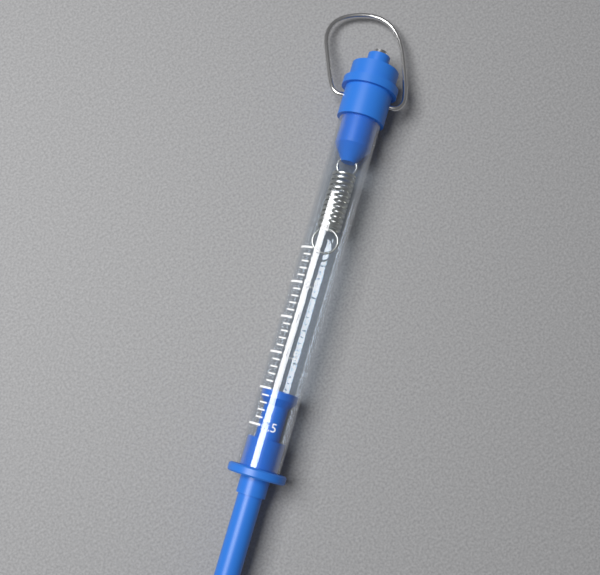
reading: 2.0 N
